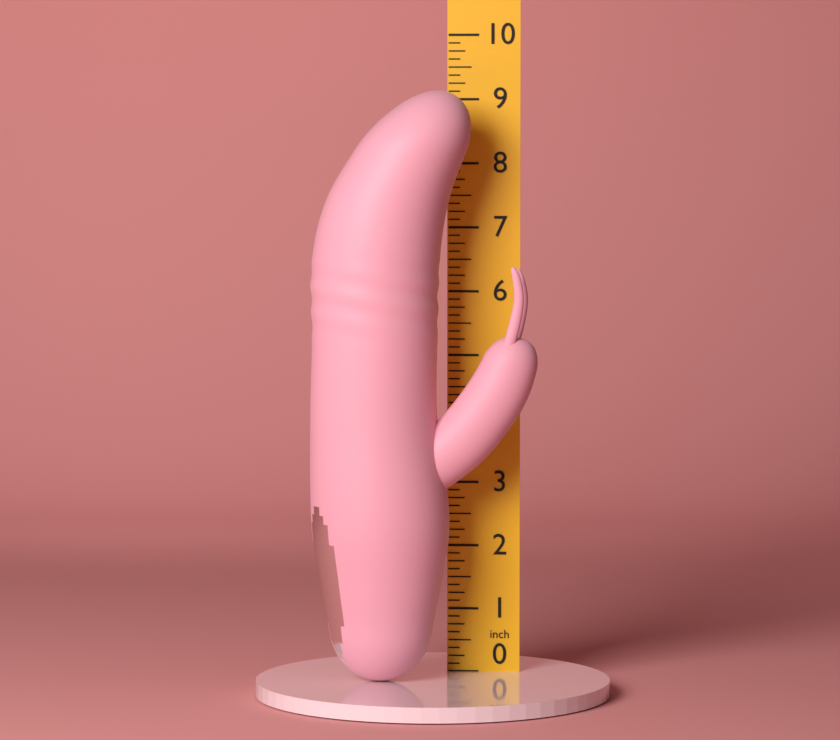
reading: 9.125 in
